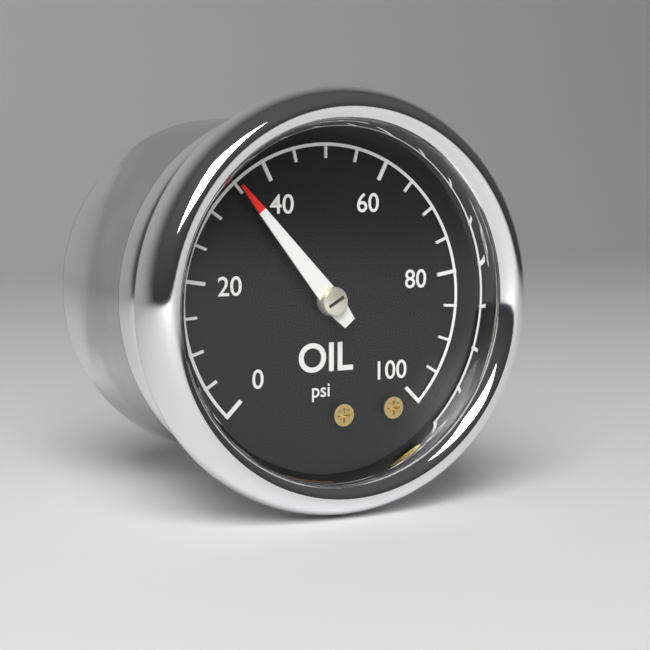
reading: 35 psi
